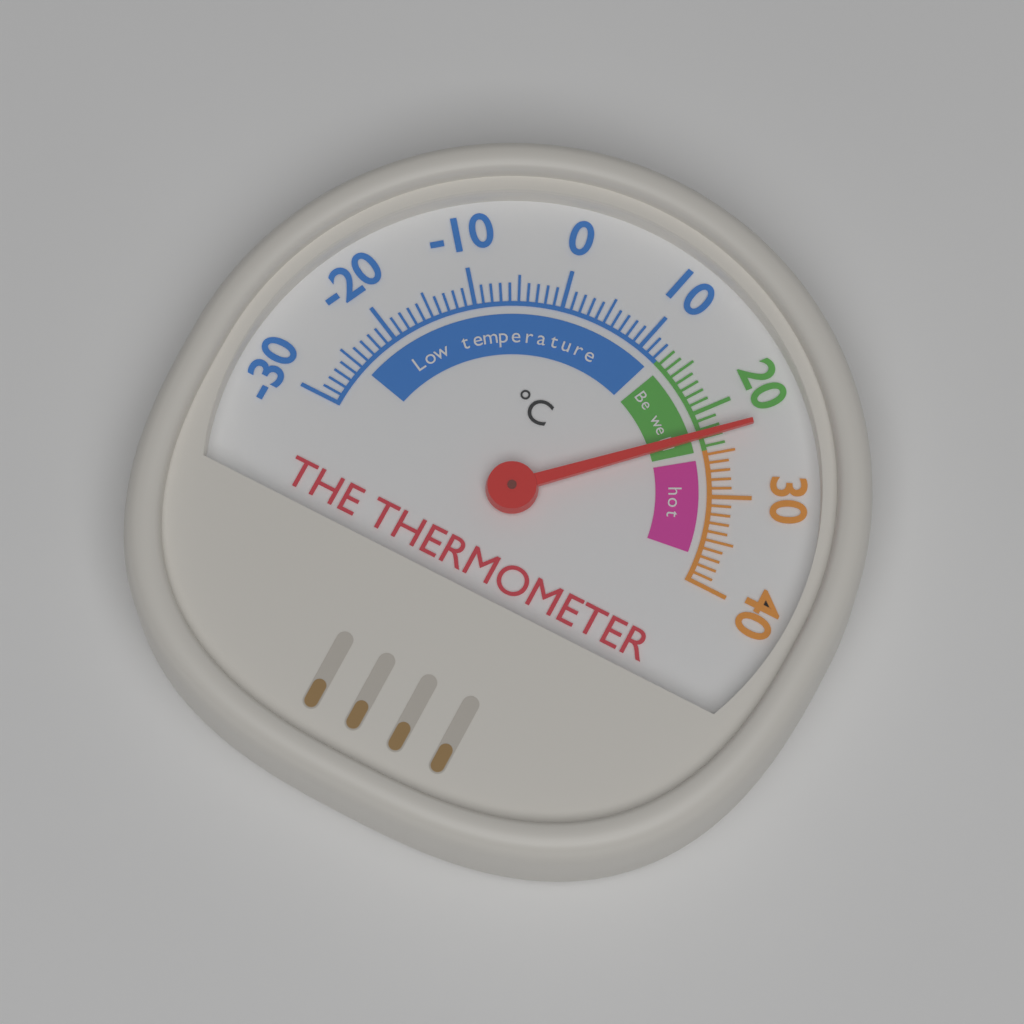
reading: 23 °C
